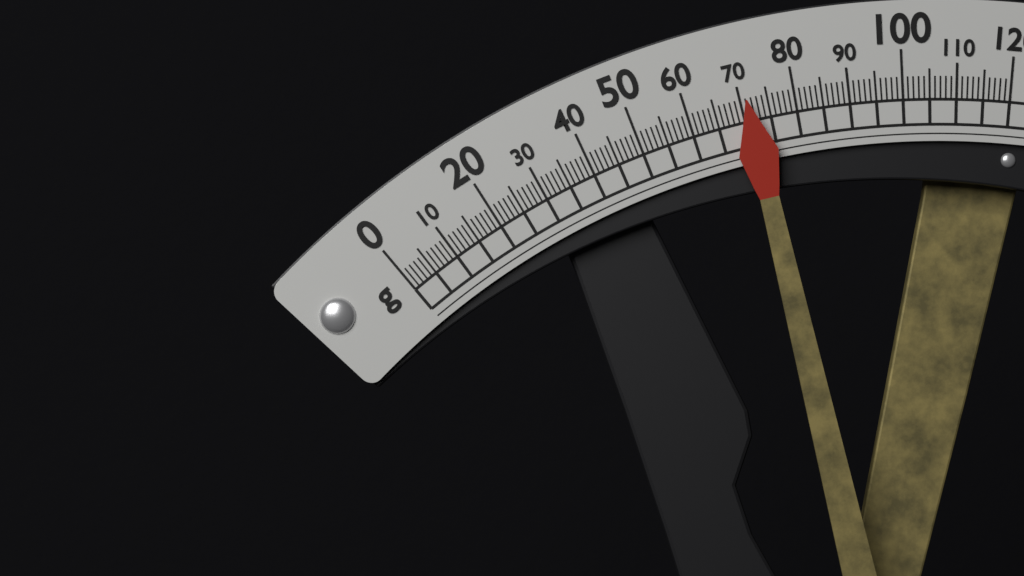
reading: 71 g
